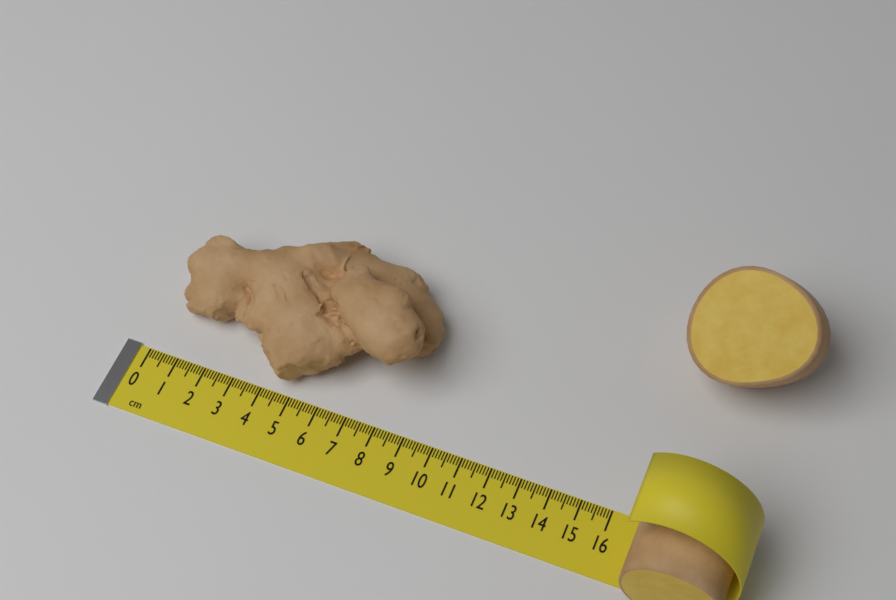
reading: 8.9 cm
